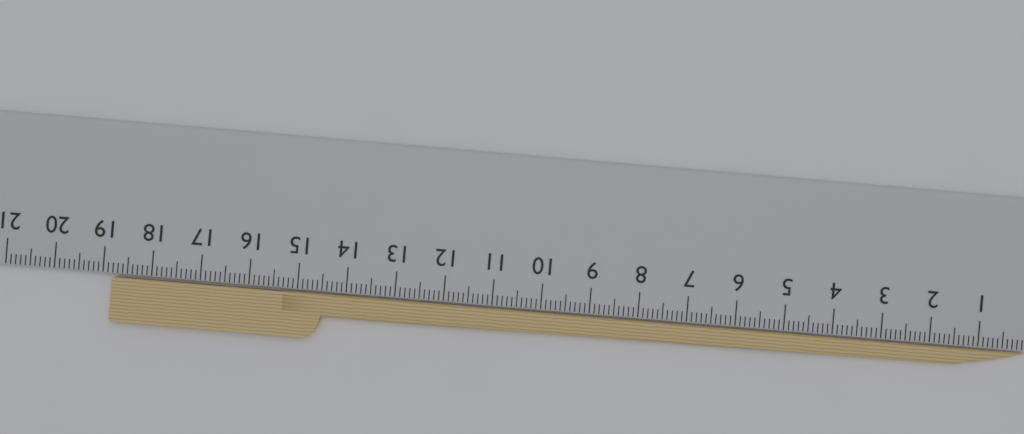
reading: 18.8 cm
